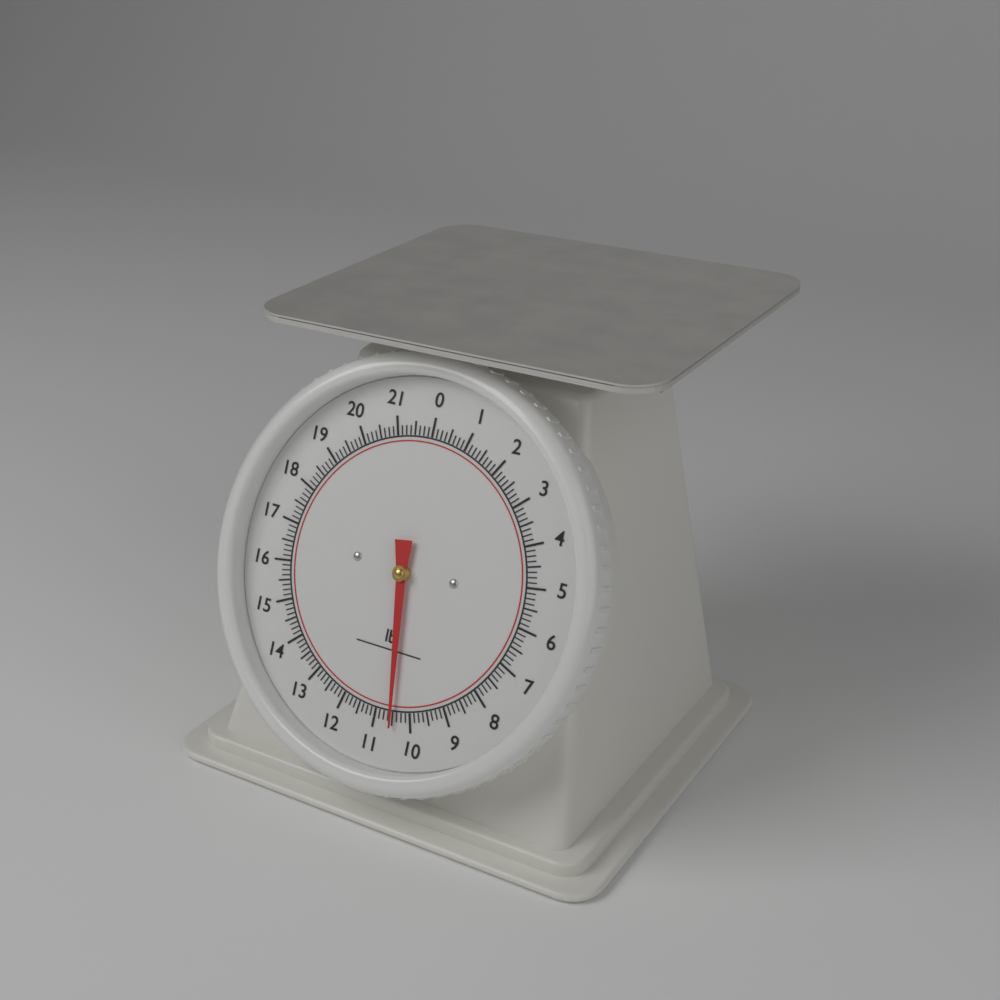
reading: 10.500 lb
